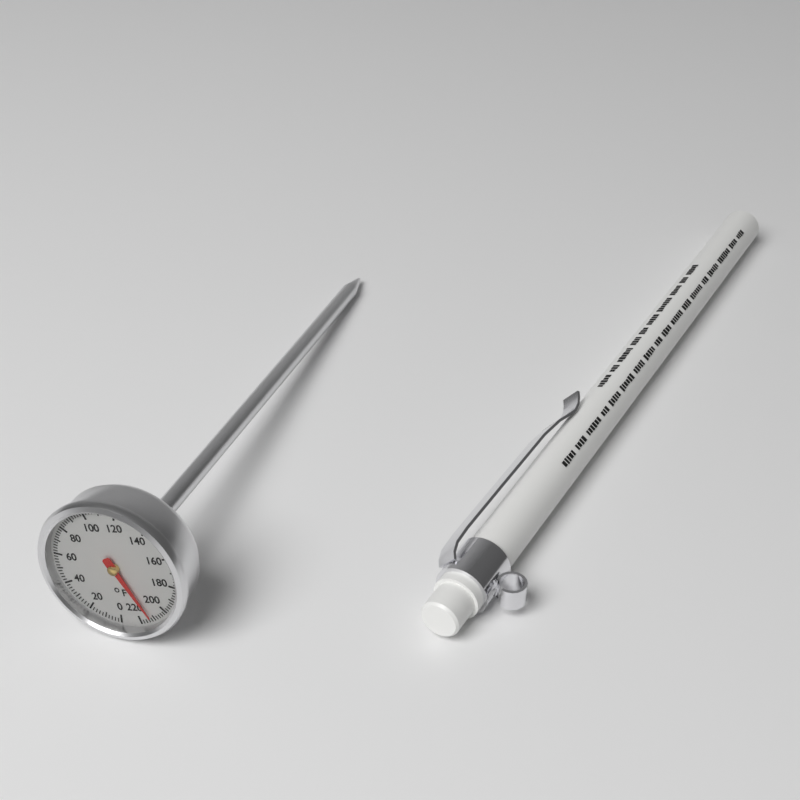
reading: 212 °F
